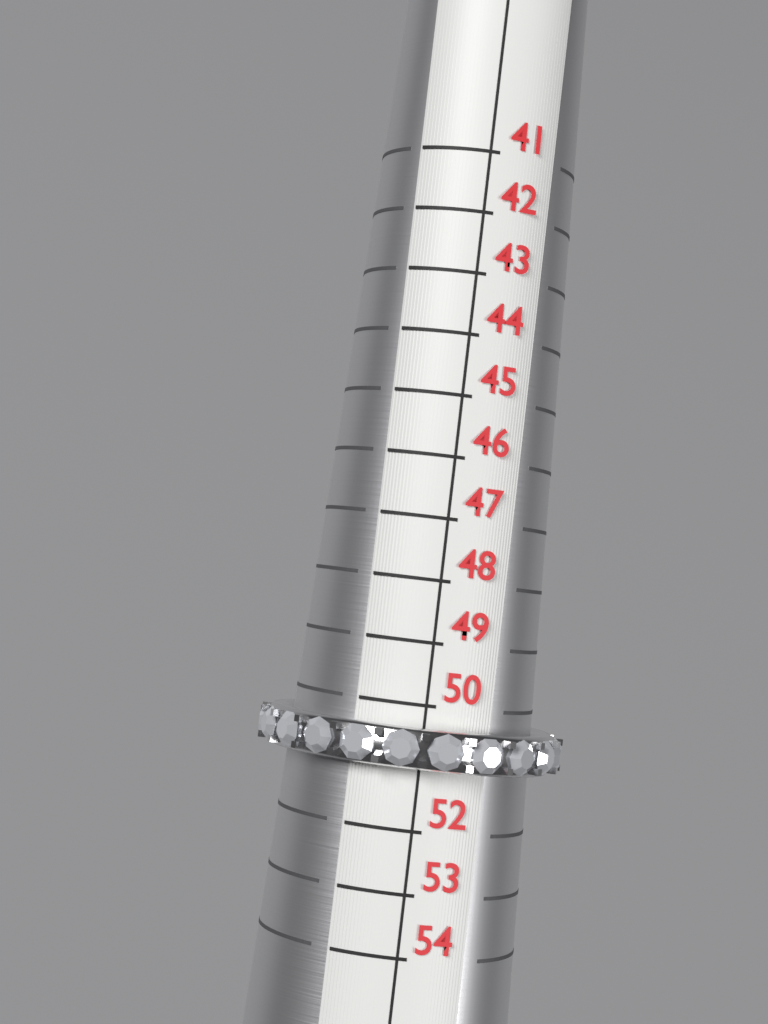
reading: 51 (no unit)
